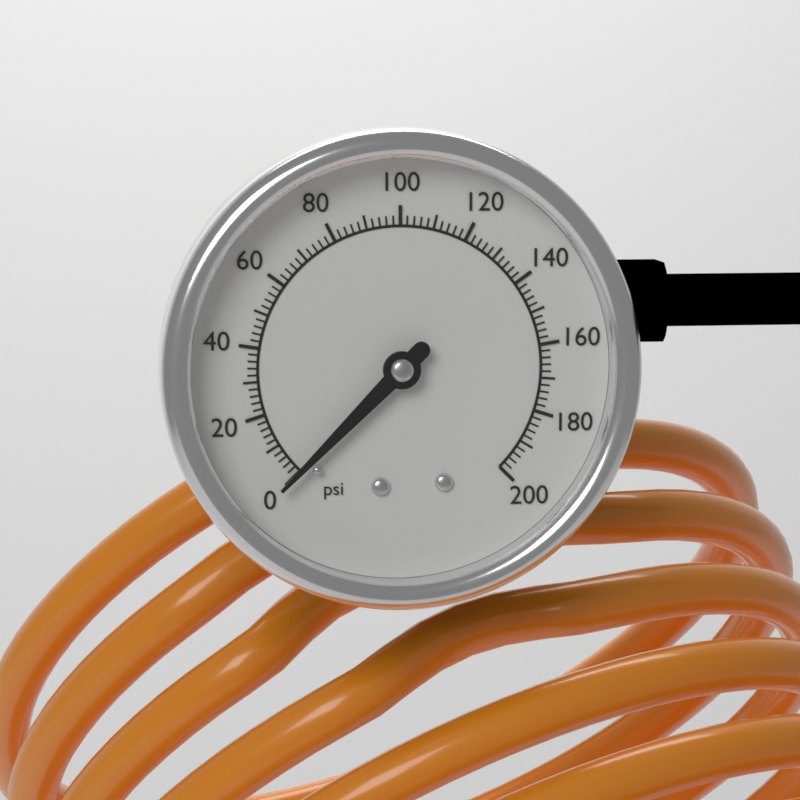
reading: 0 psi
